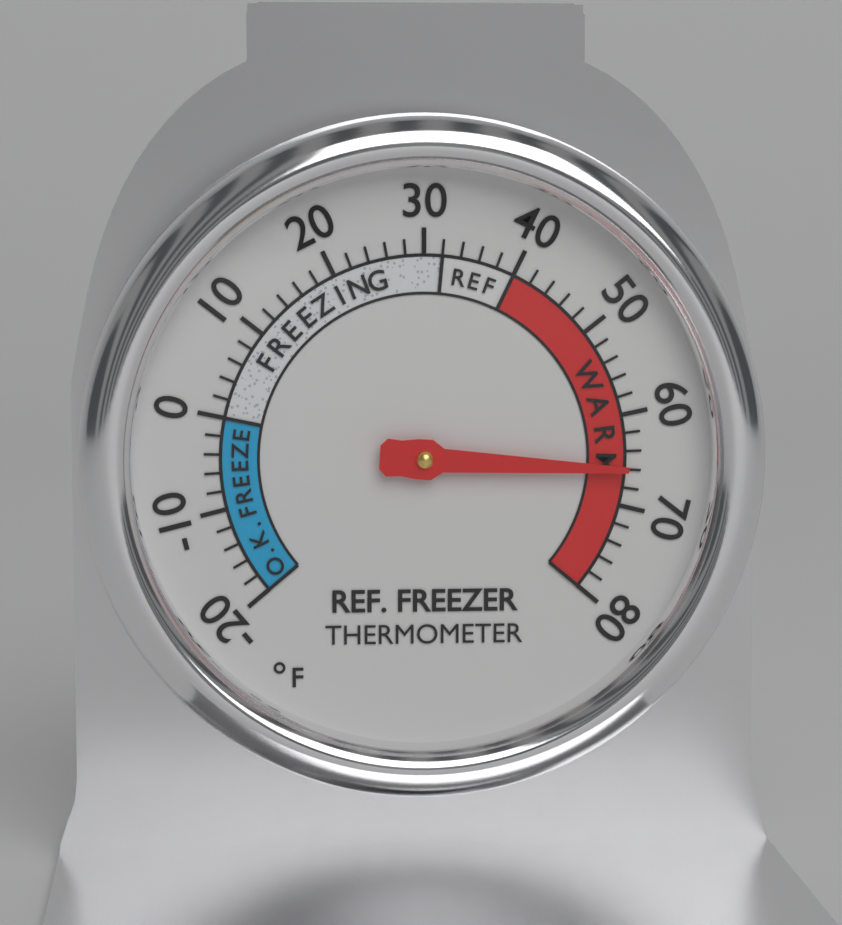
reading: 66 °F
